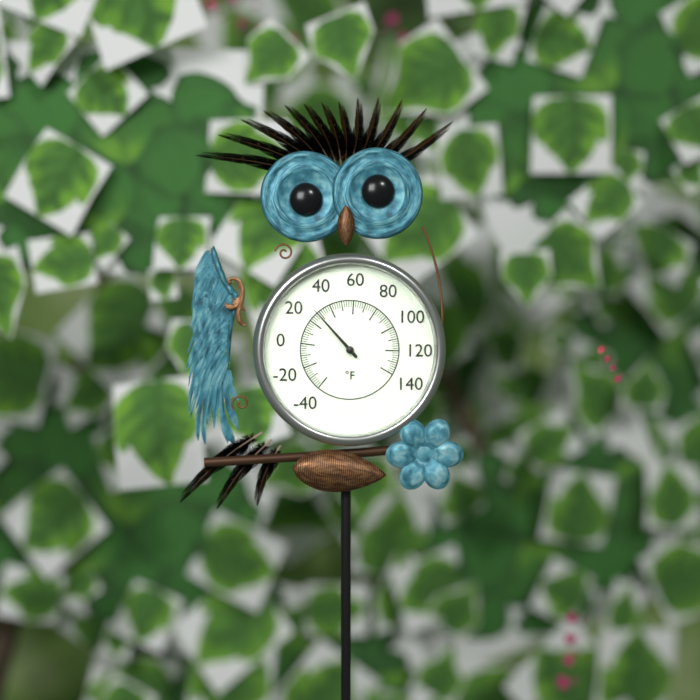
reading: 28 °F
